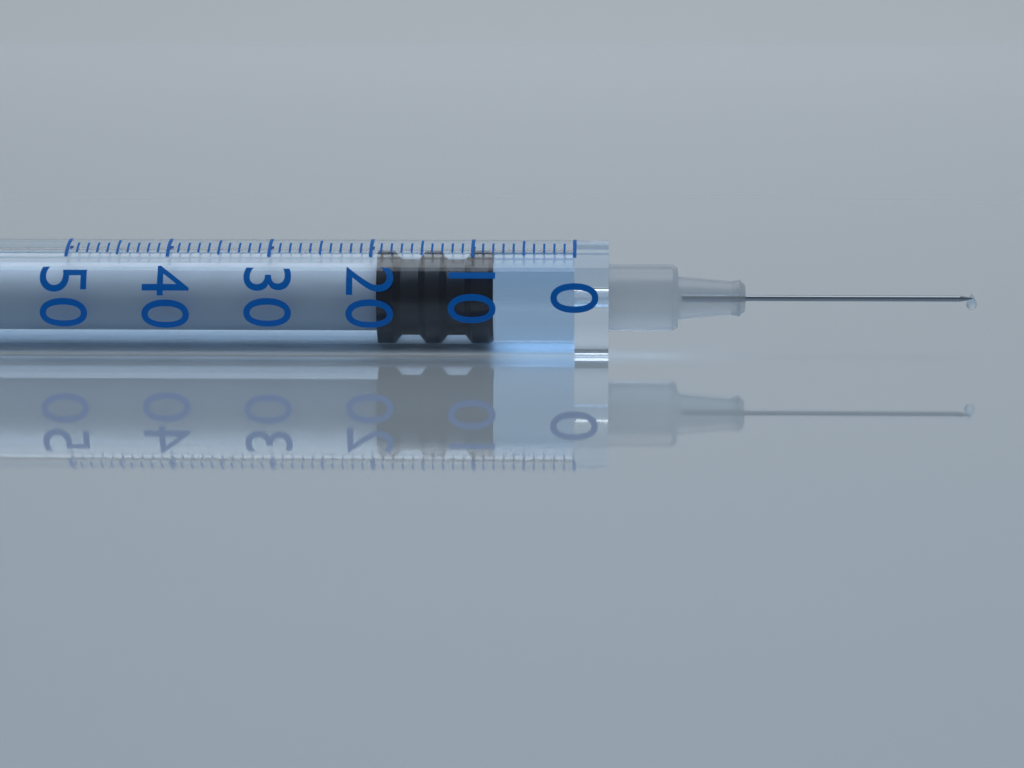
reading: 8 (no unit)
